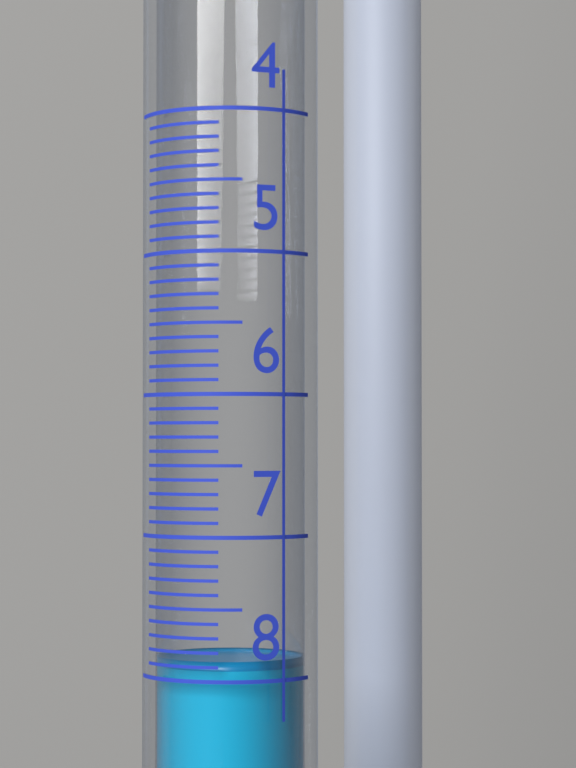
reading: 7.9 (no unit)
